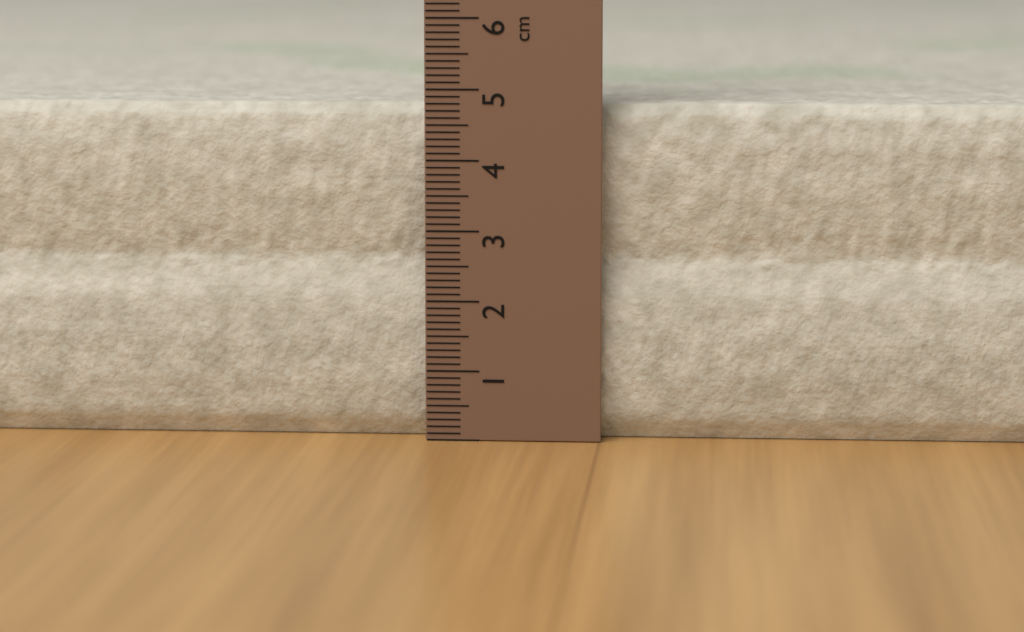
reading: 4.8 cm
